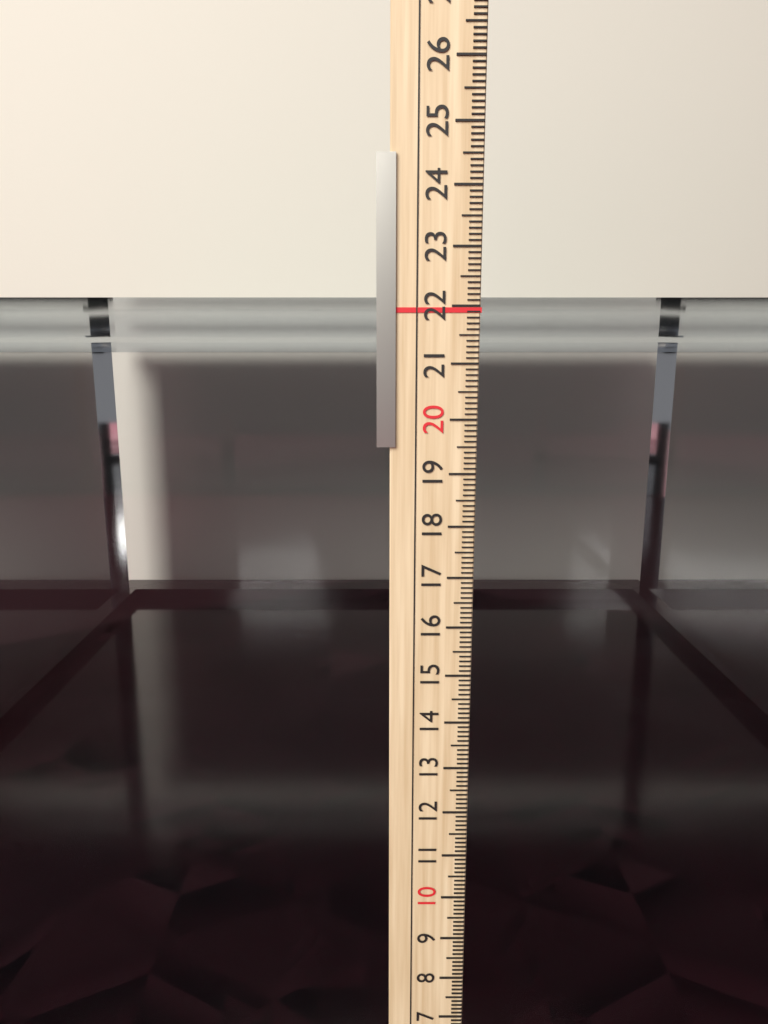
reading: 22.2 cm
